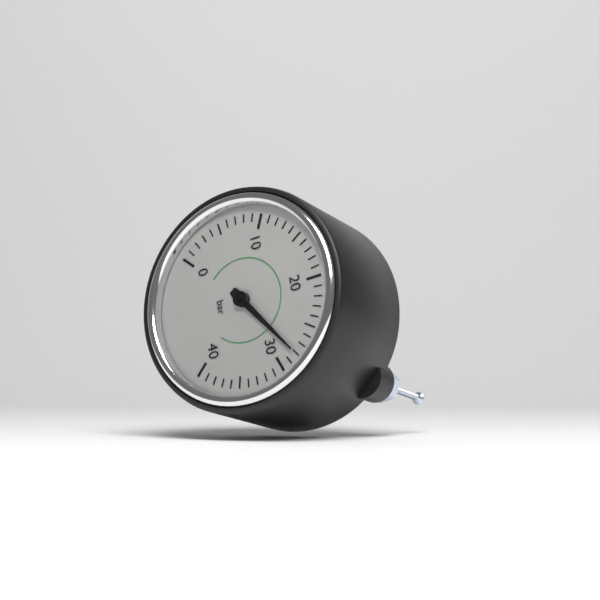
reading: 28 bar
